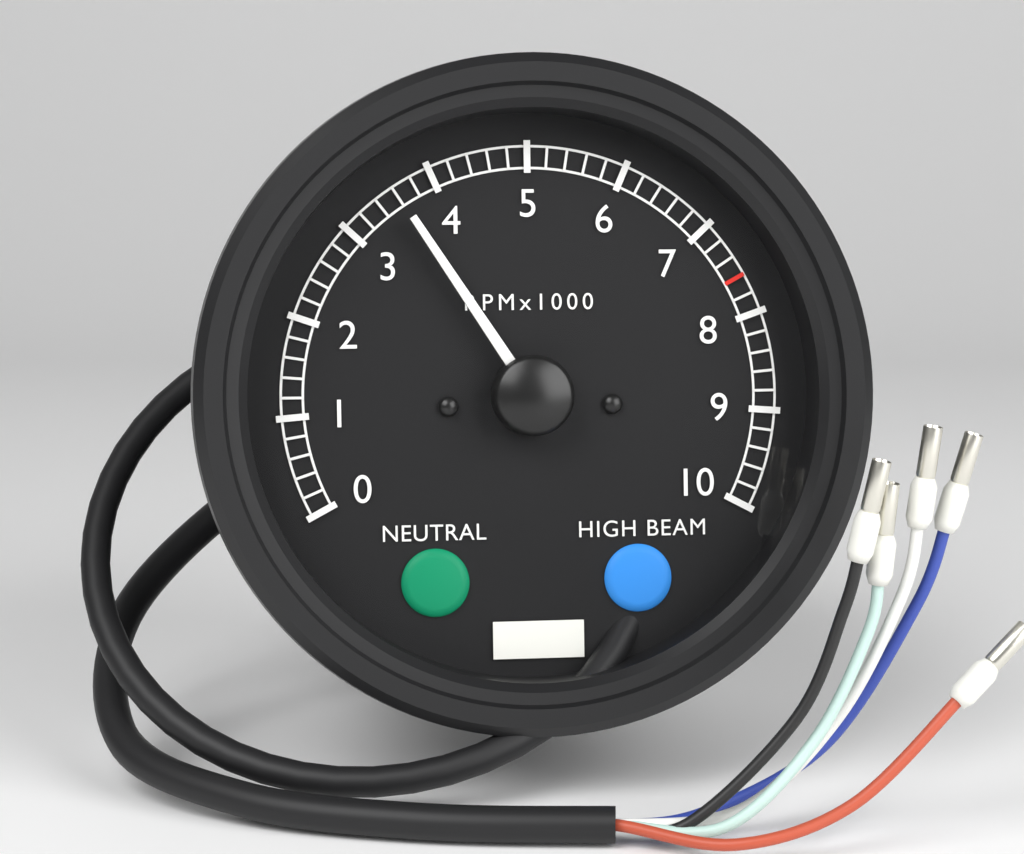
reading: 3600 RPM
